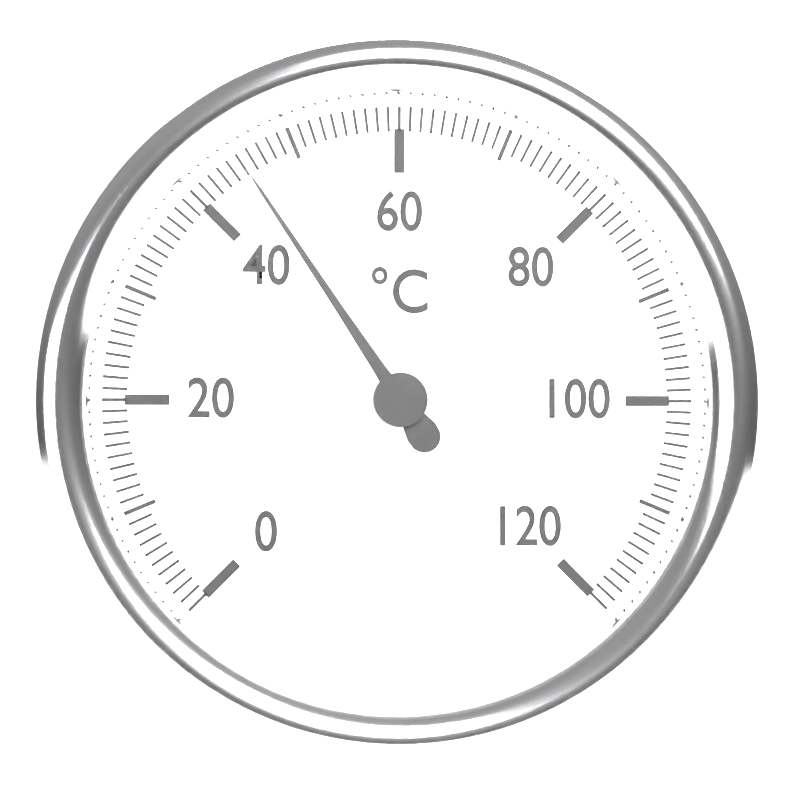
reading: 45 °C
